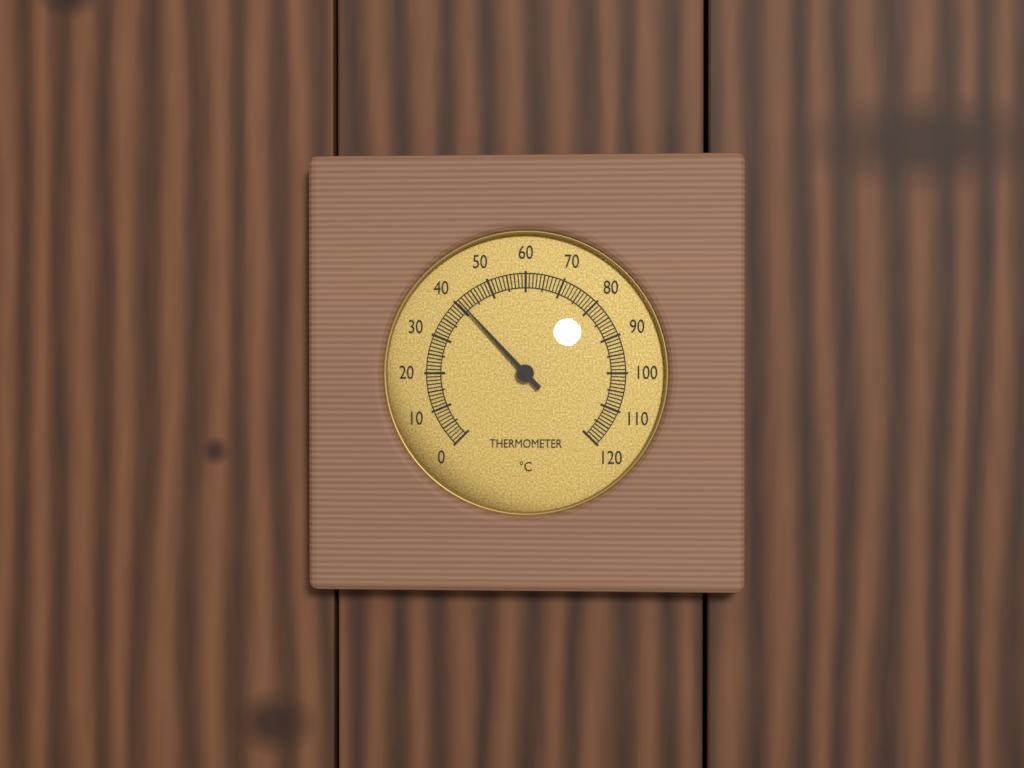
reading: 41 °C
